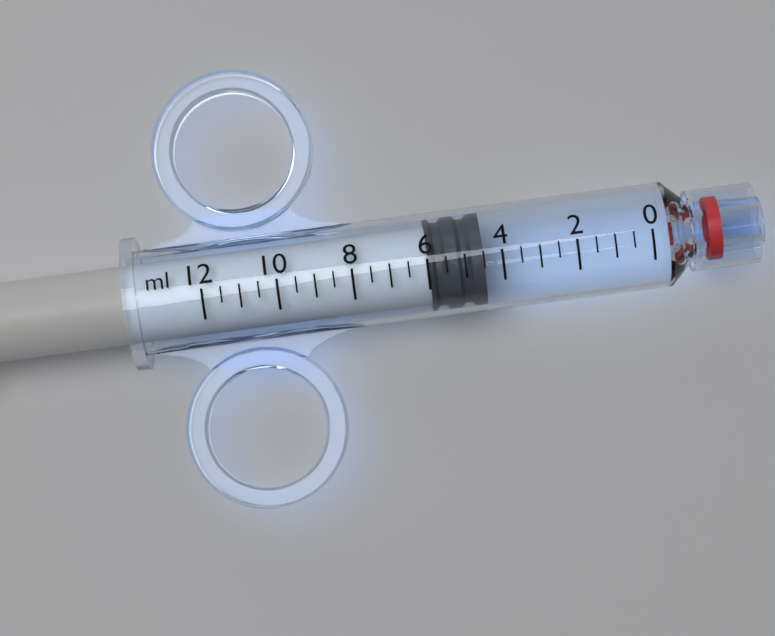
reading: 4.5 ml
